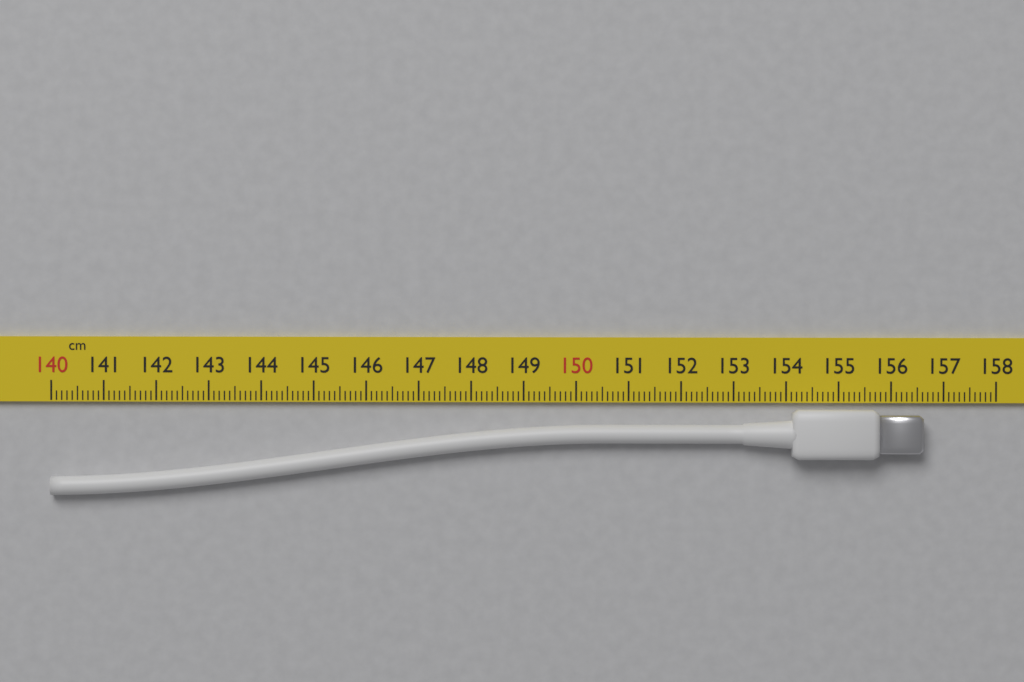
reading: 156.6 cm
